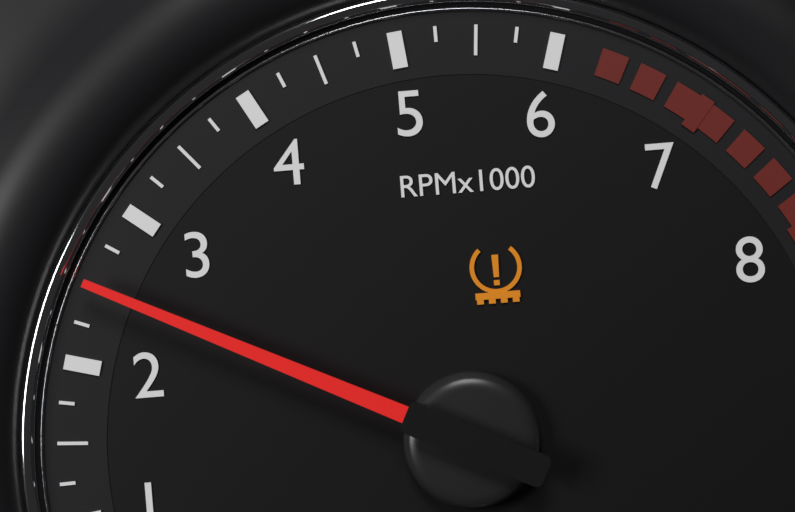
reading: 2.50 RPM x1000
